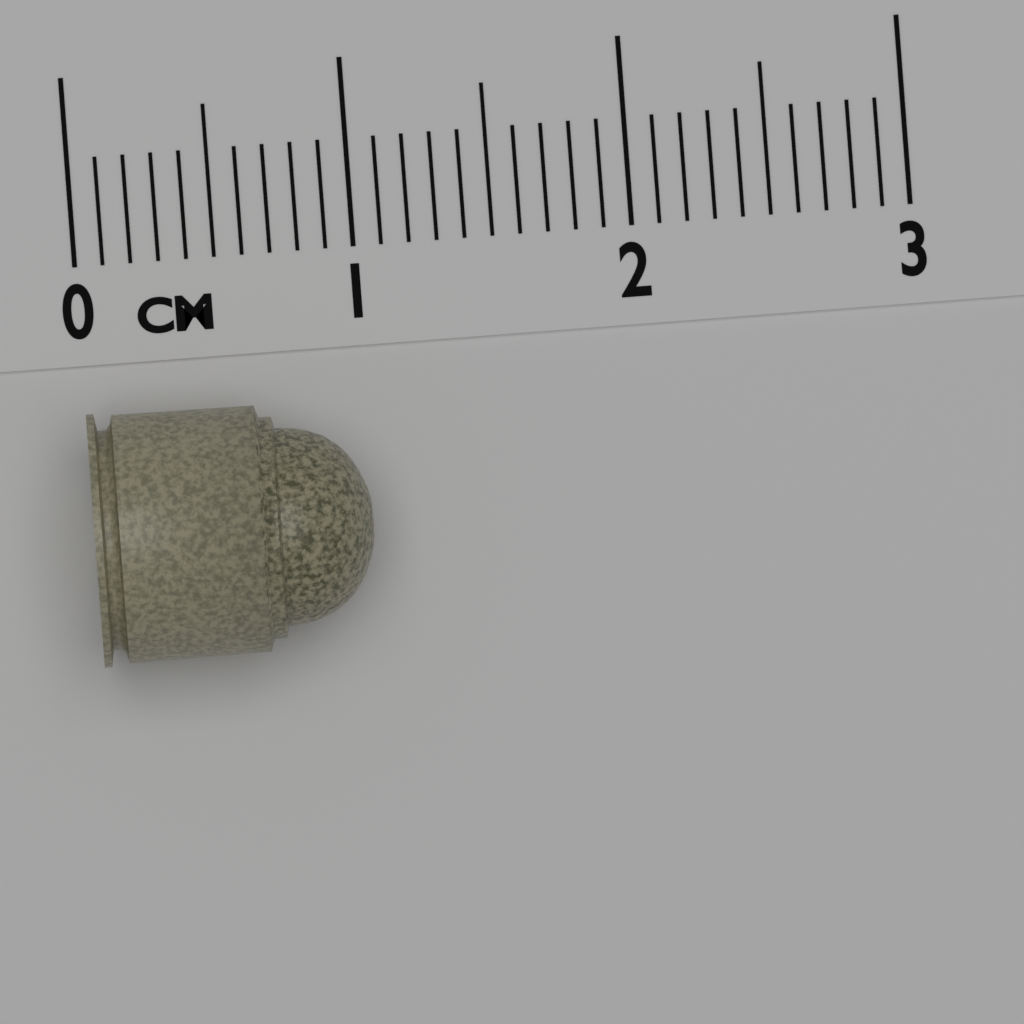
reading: 1.0 cm
